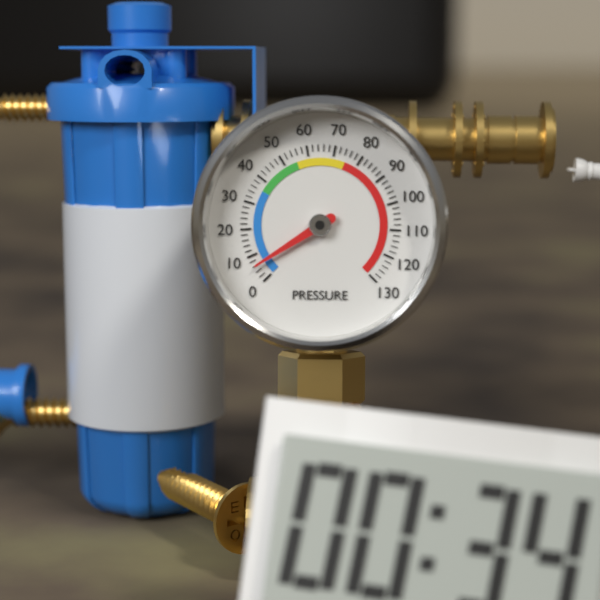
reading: 6 (no unit)
